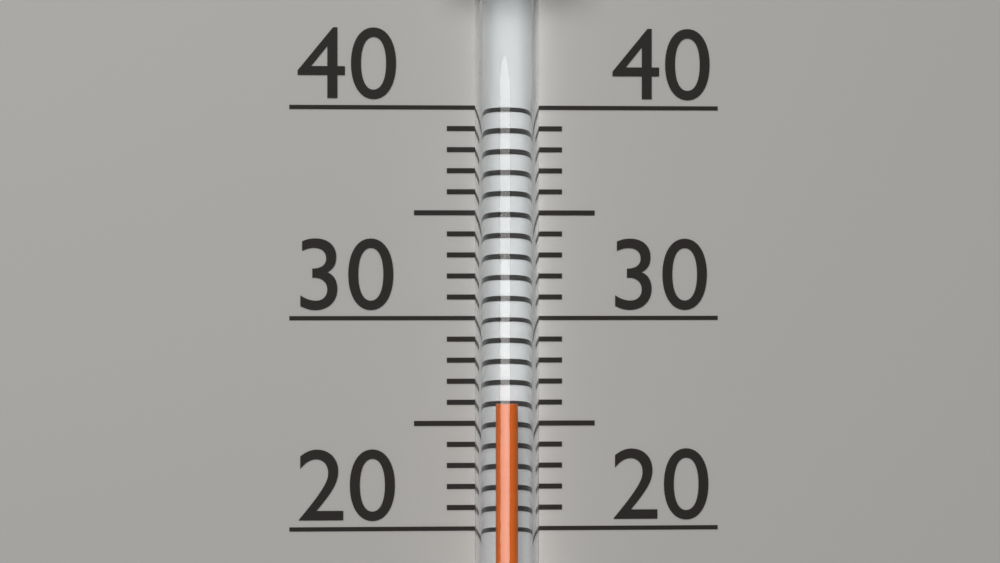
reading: 26 (no unit)
